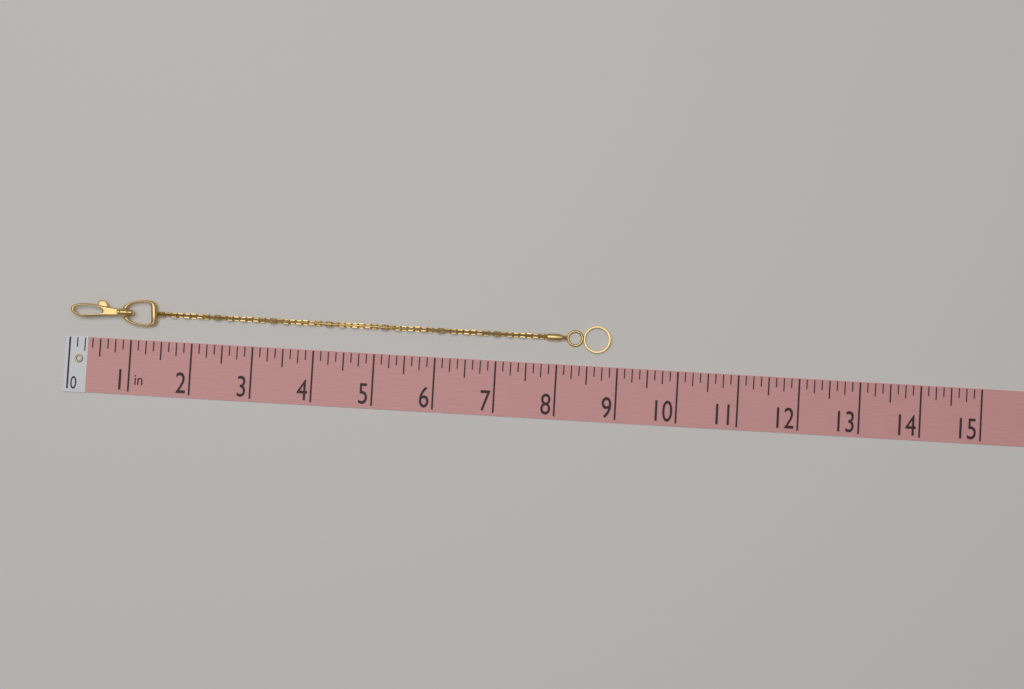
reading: 8.875 in
